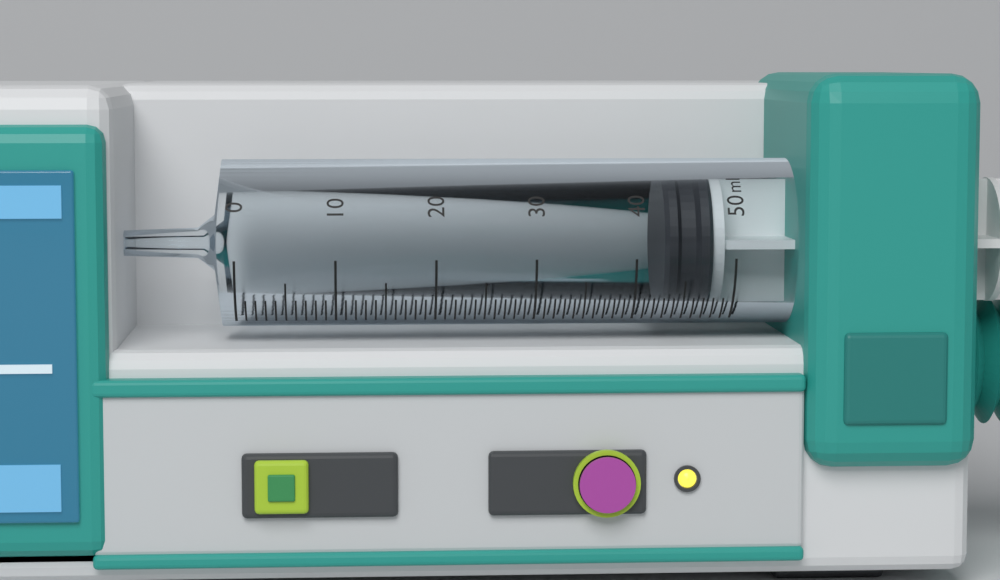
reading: 43 ml
